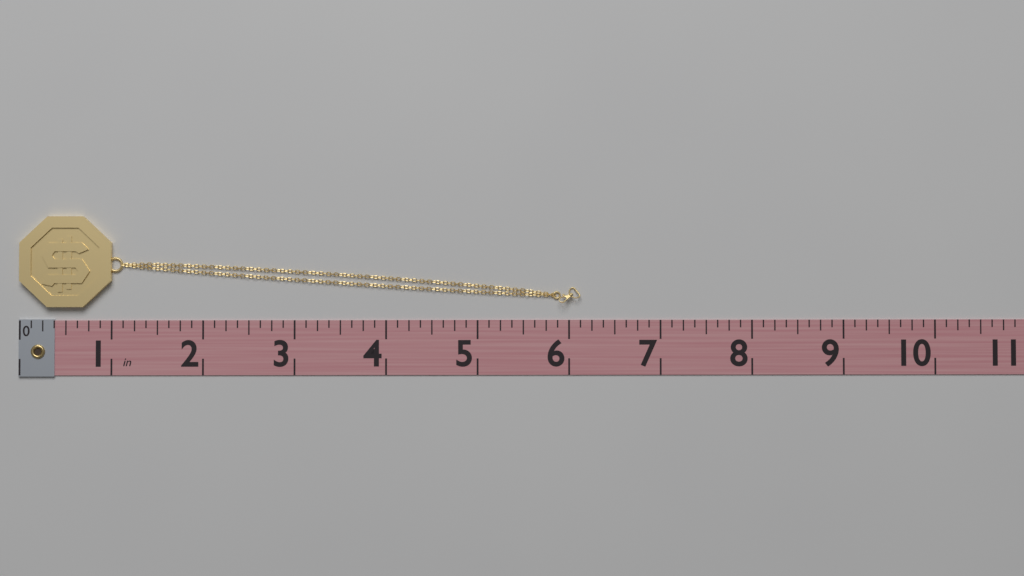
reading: 6.125 in
